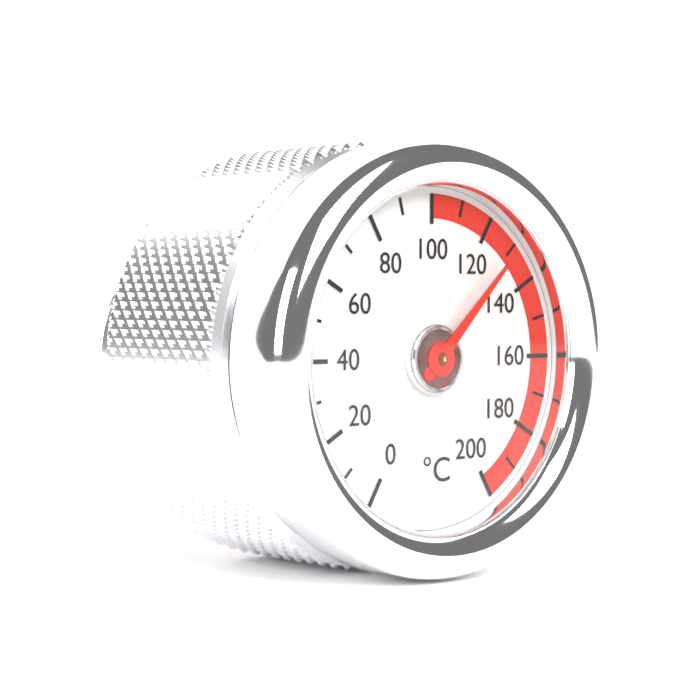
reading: 130 °C
